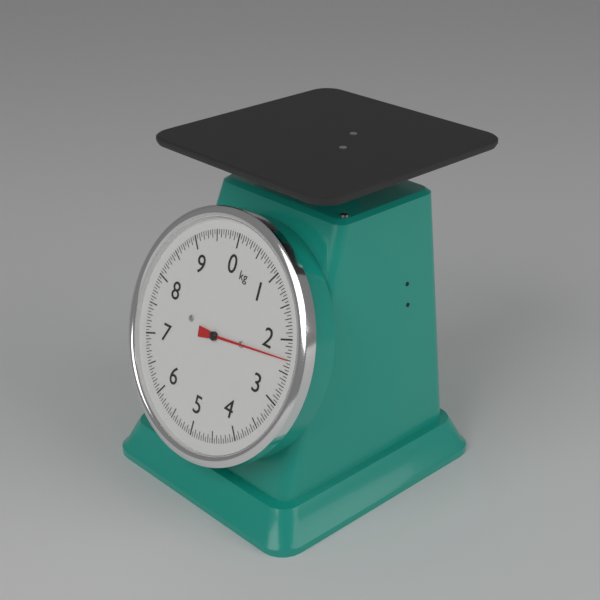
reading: 2.30 kg
